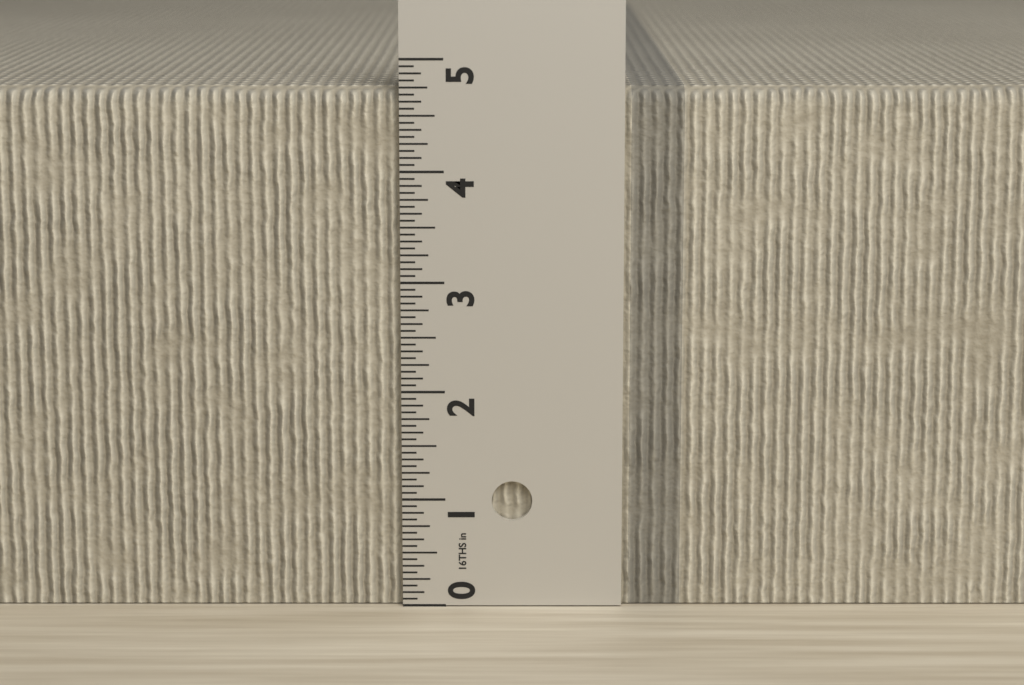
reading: 4.7500 in
